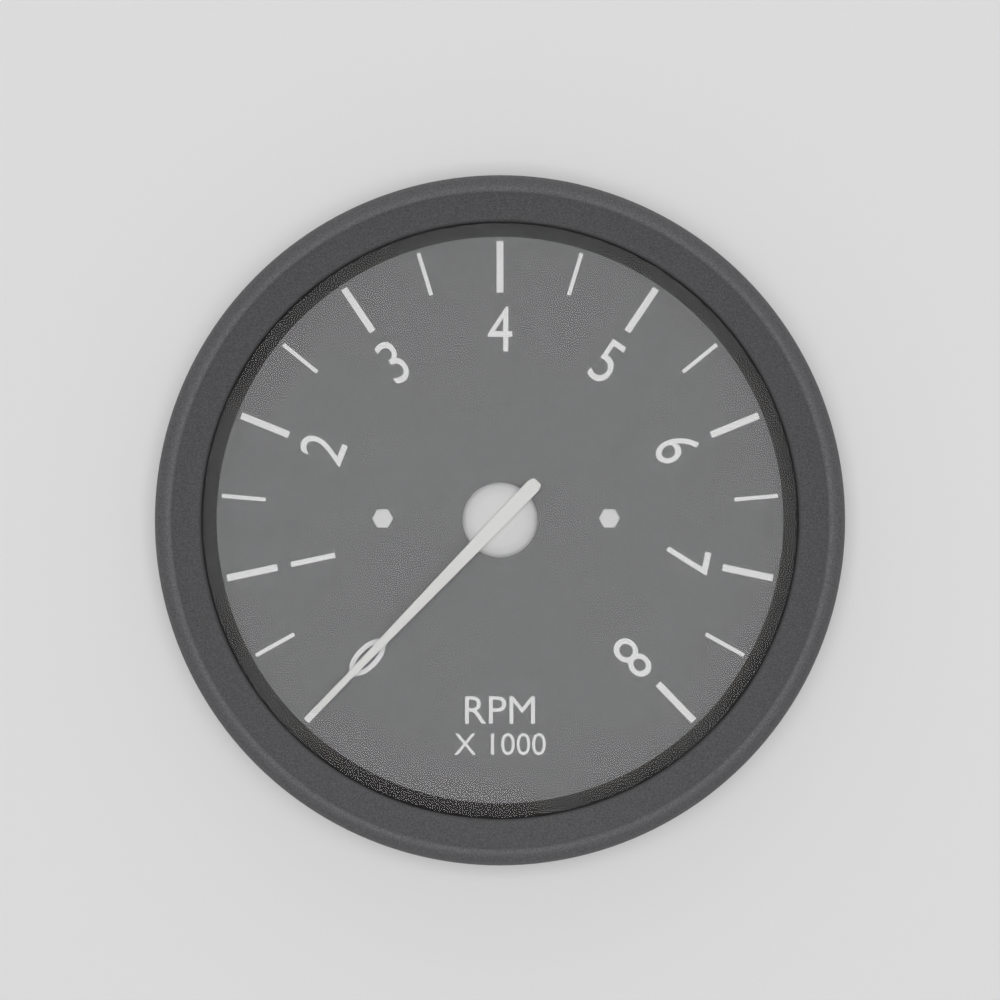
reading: 0 RPM
